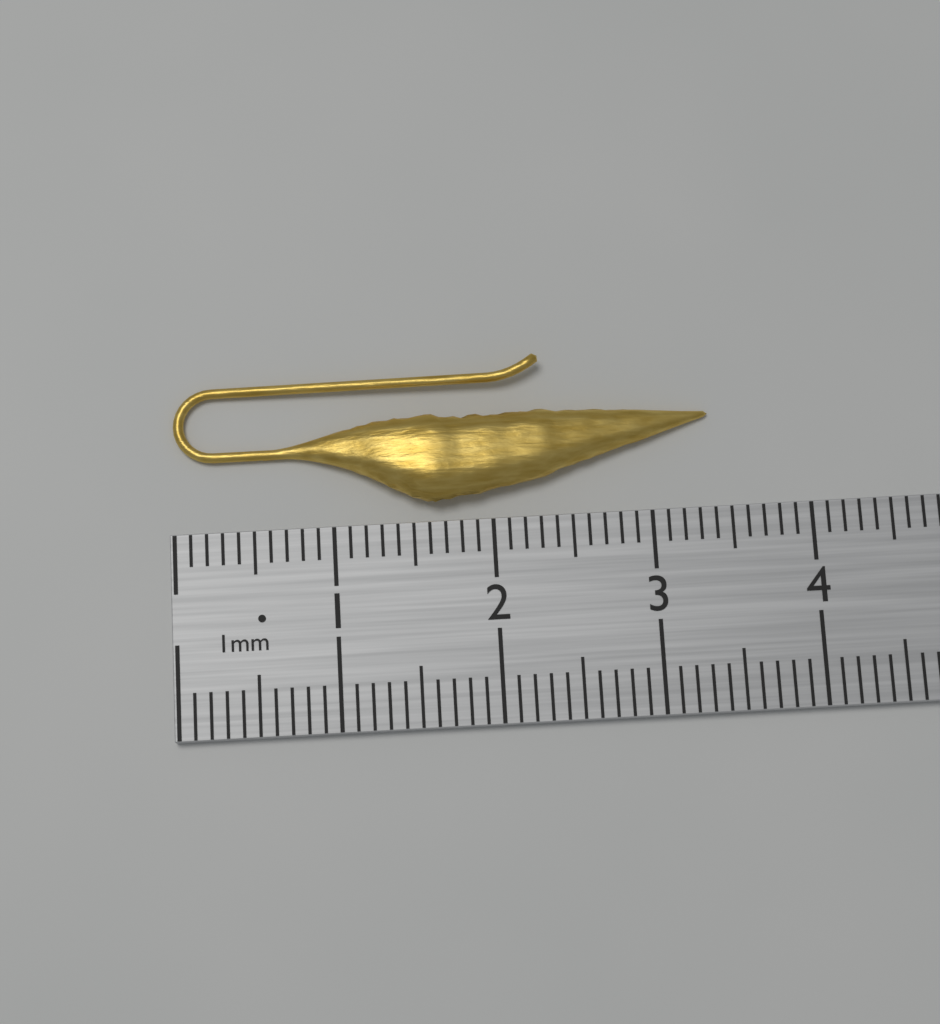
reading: 3.4 cm
